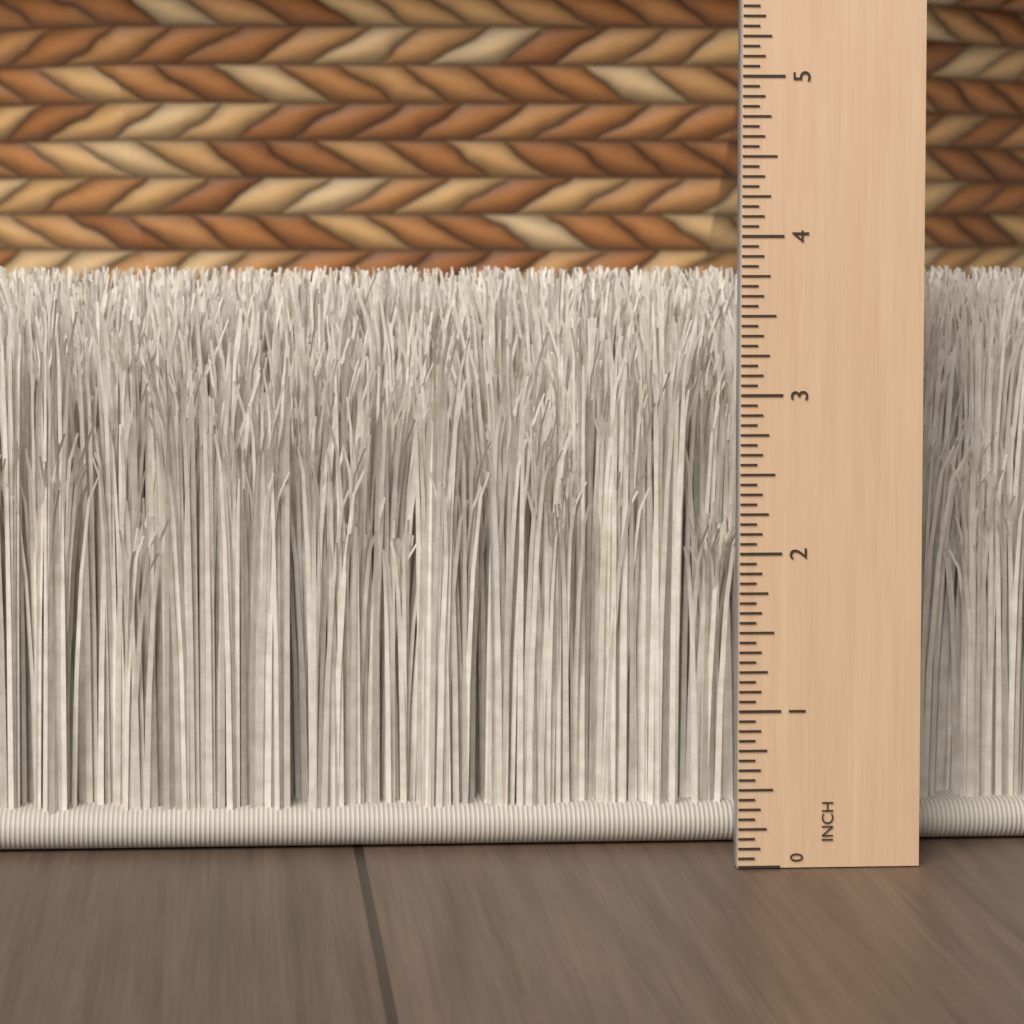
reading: 3.7500 in
